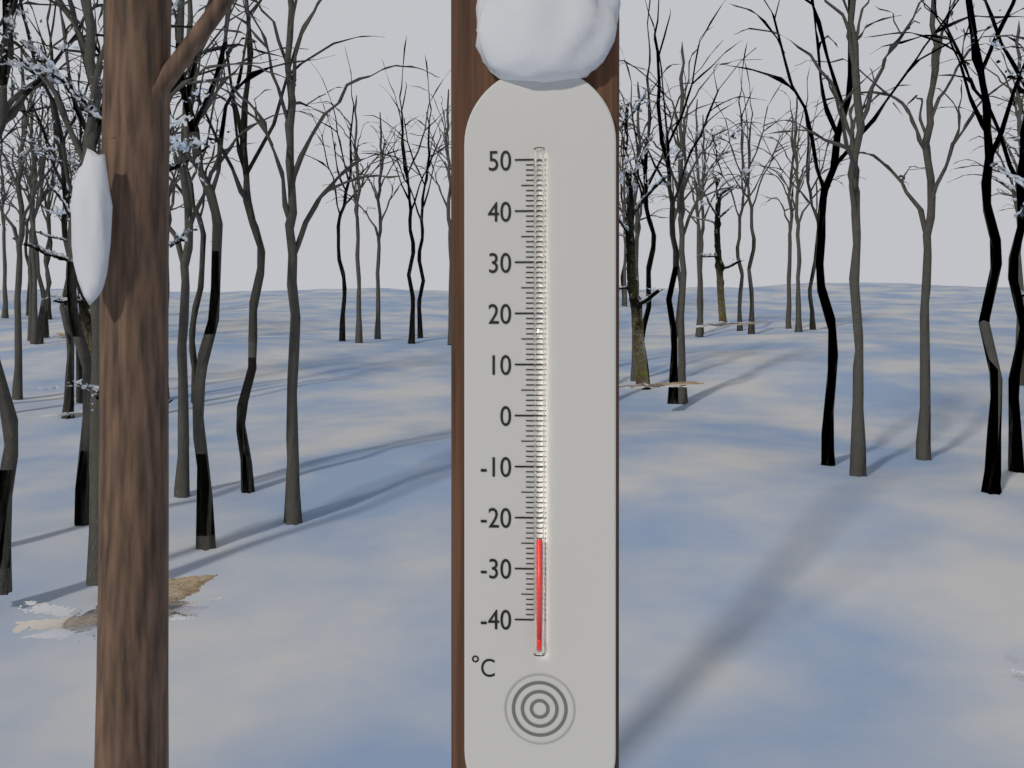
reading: -24 °C
